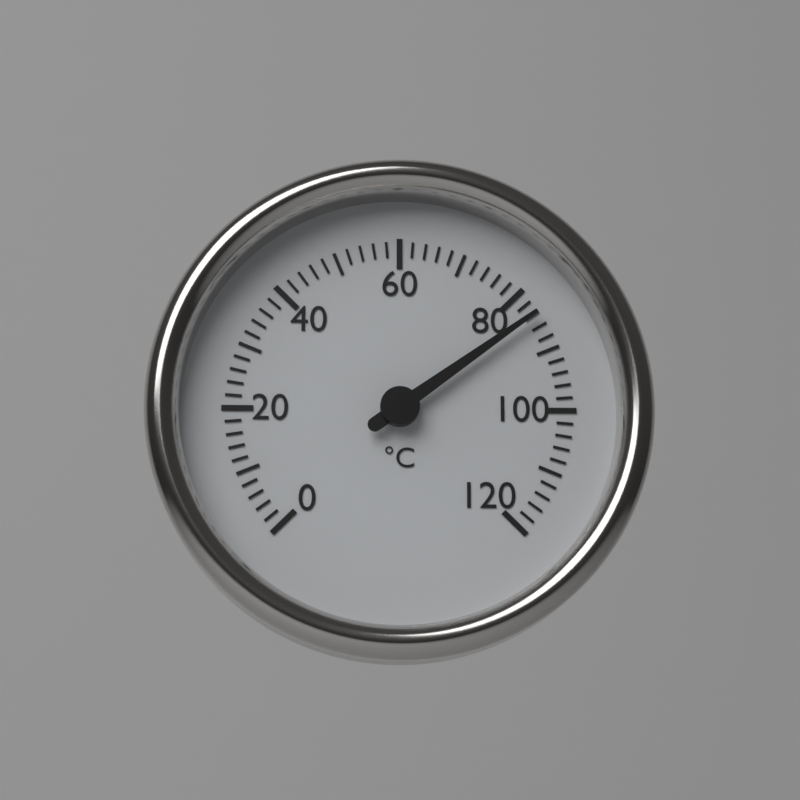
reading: 84 °C
